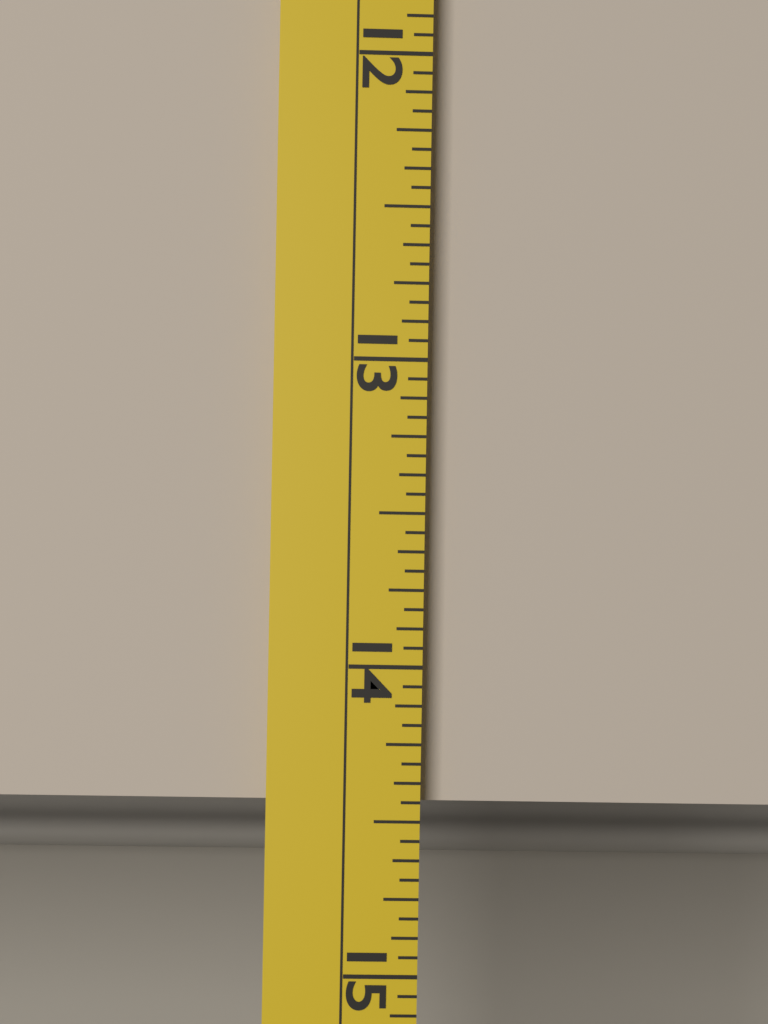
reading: 14.4375 (no unit)
